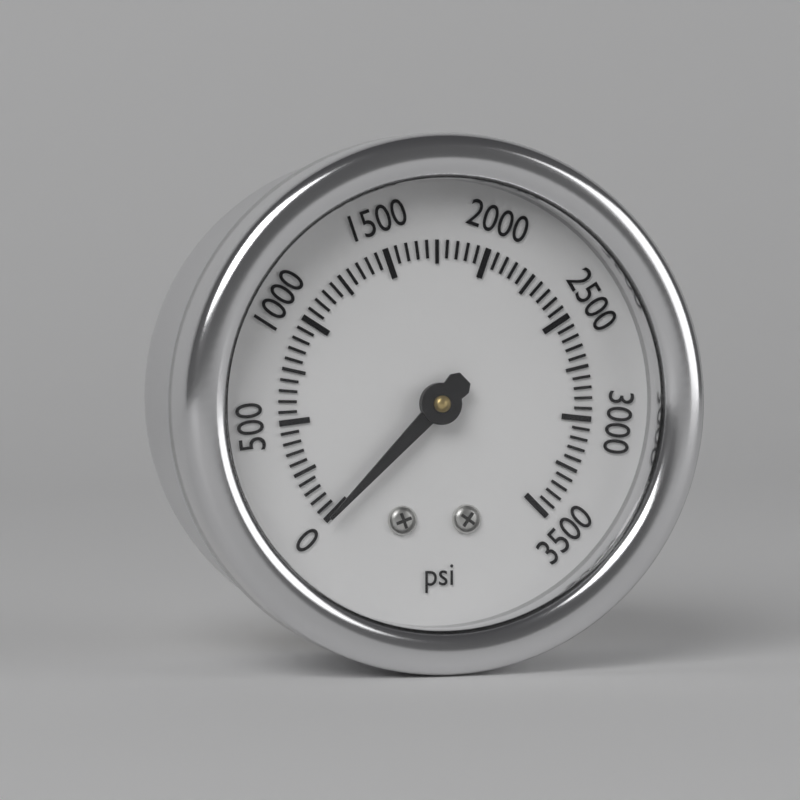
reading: 0 psi
